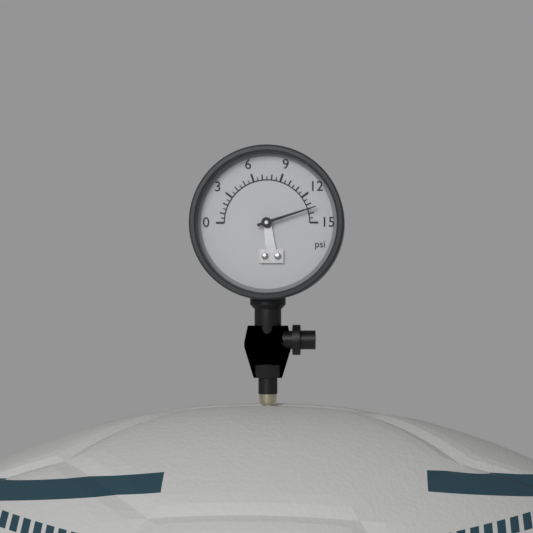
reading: 13.5 psi
